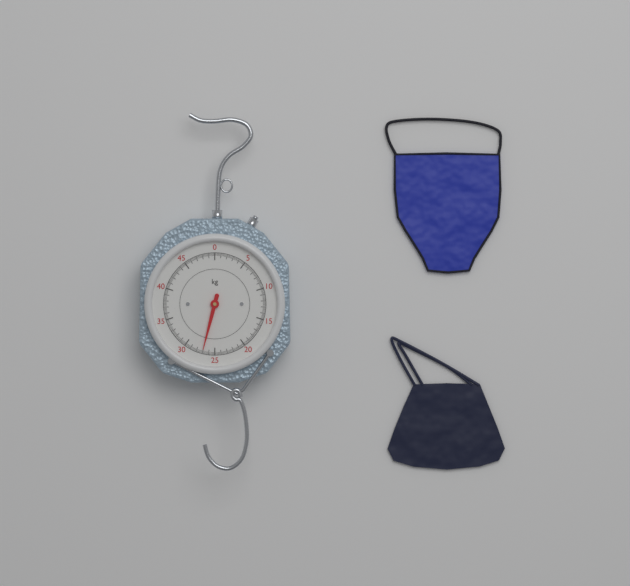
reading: 27.0 kg
